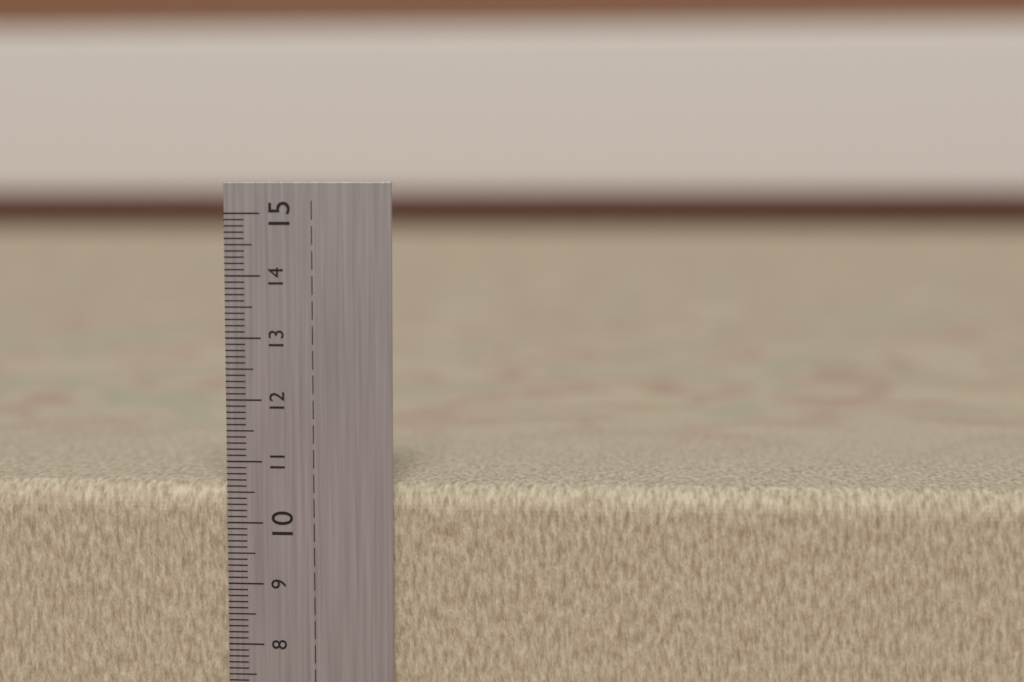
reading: 10.6 cm
